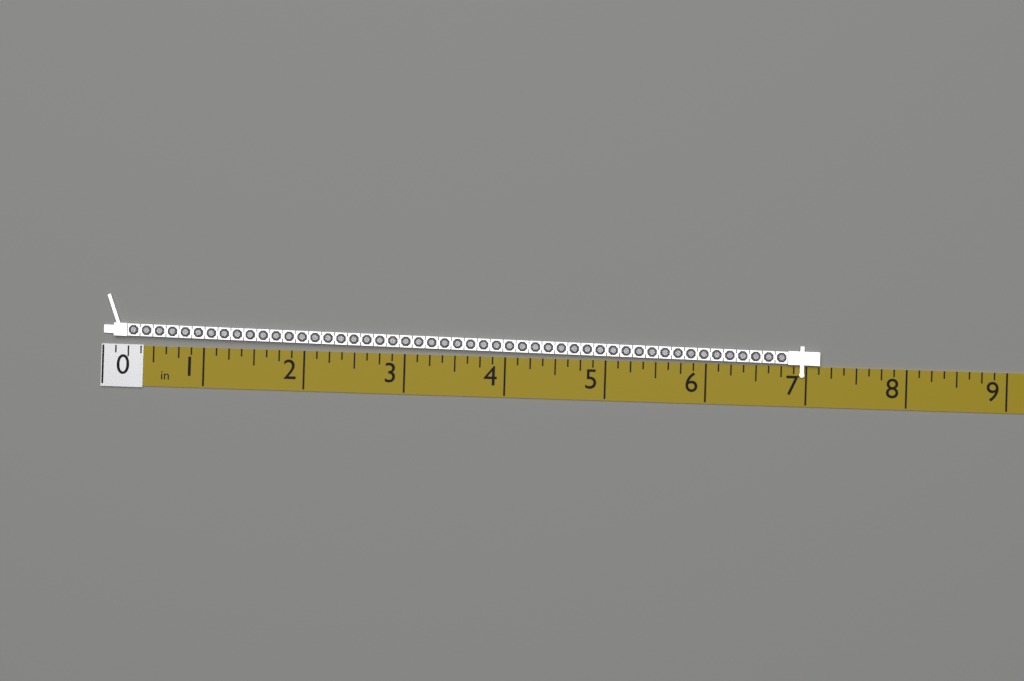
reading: 7.125 in
